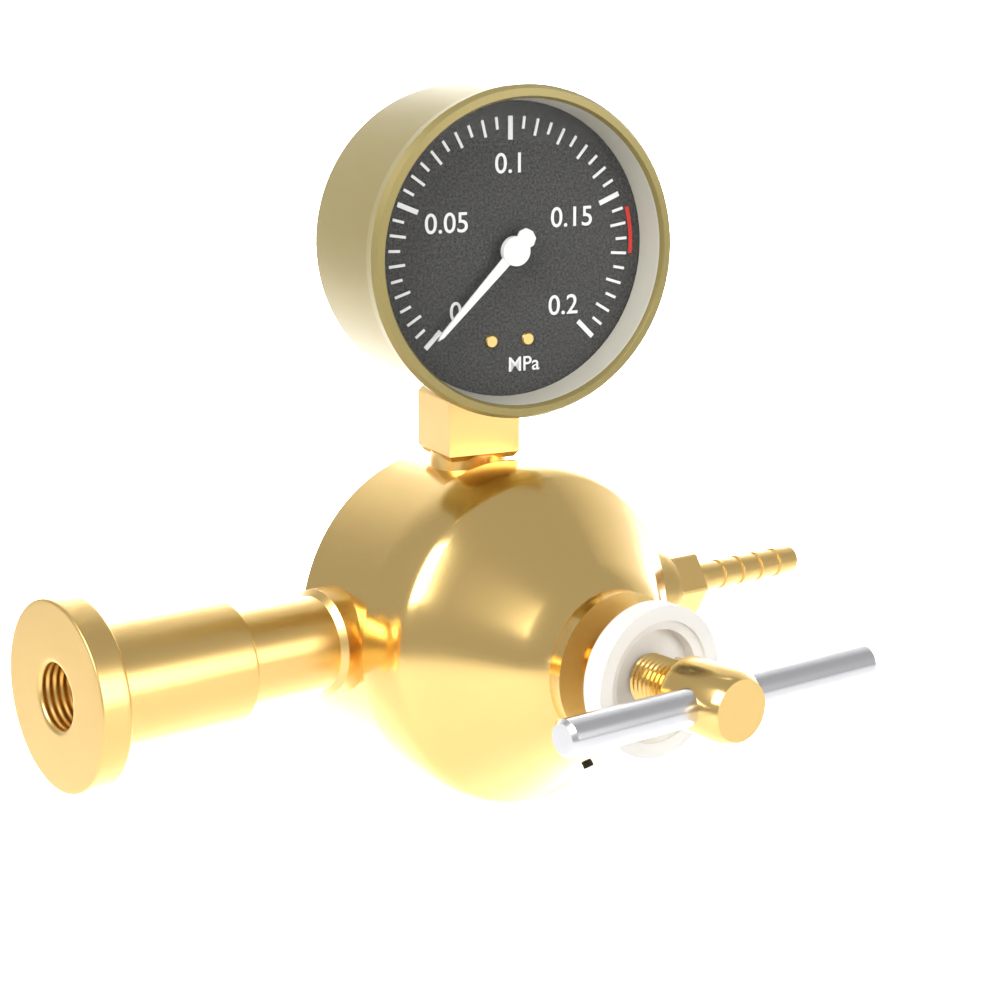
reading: 0.000 MPa
